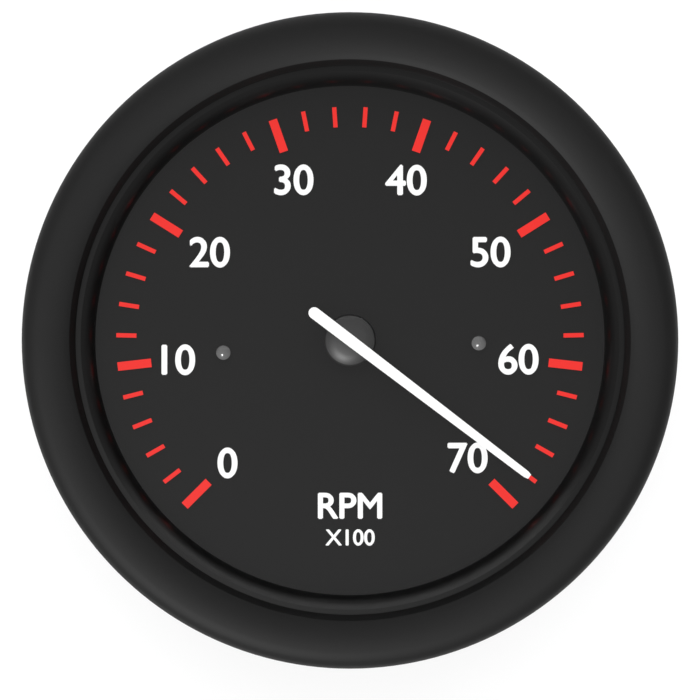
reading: 68 RPM x100
